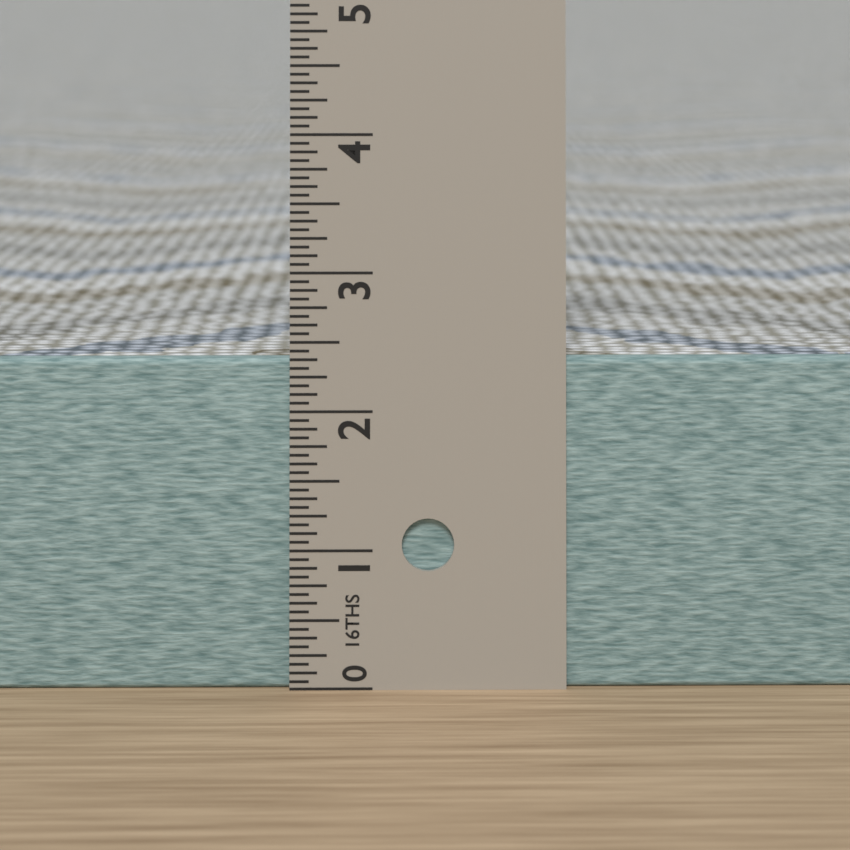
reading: 2.3750 in
